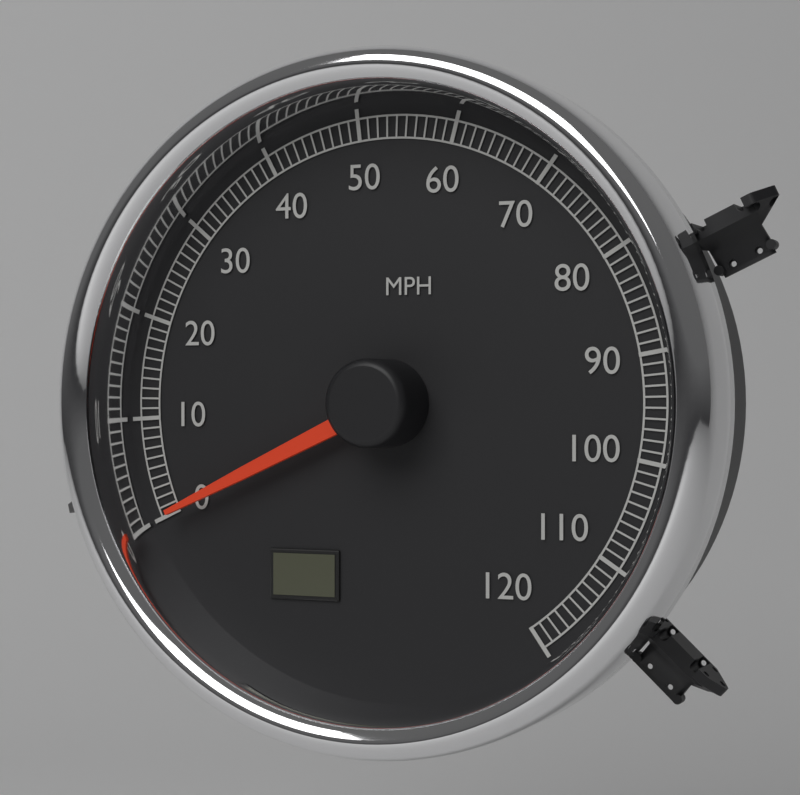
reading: 0 MPH
